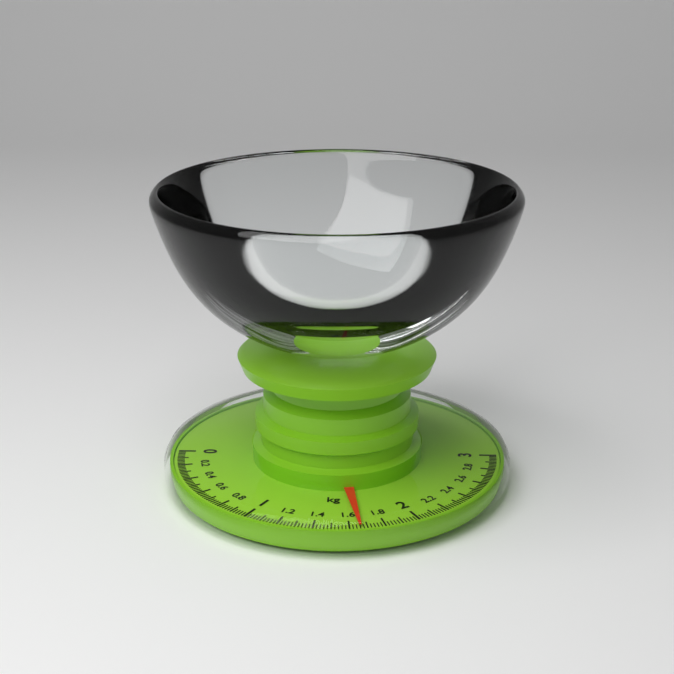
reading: 1.66 kg
